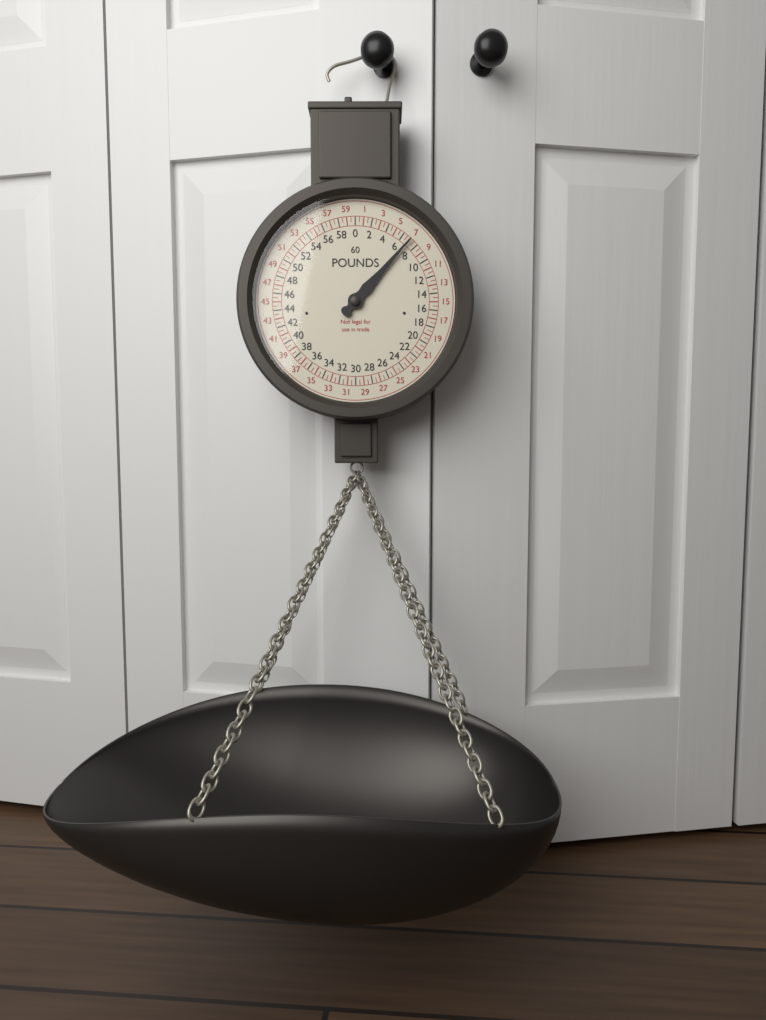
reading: 7.0 lb
